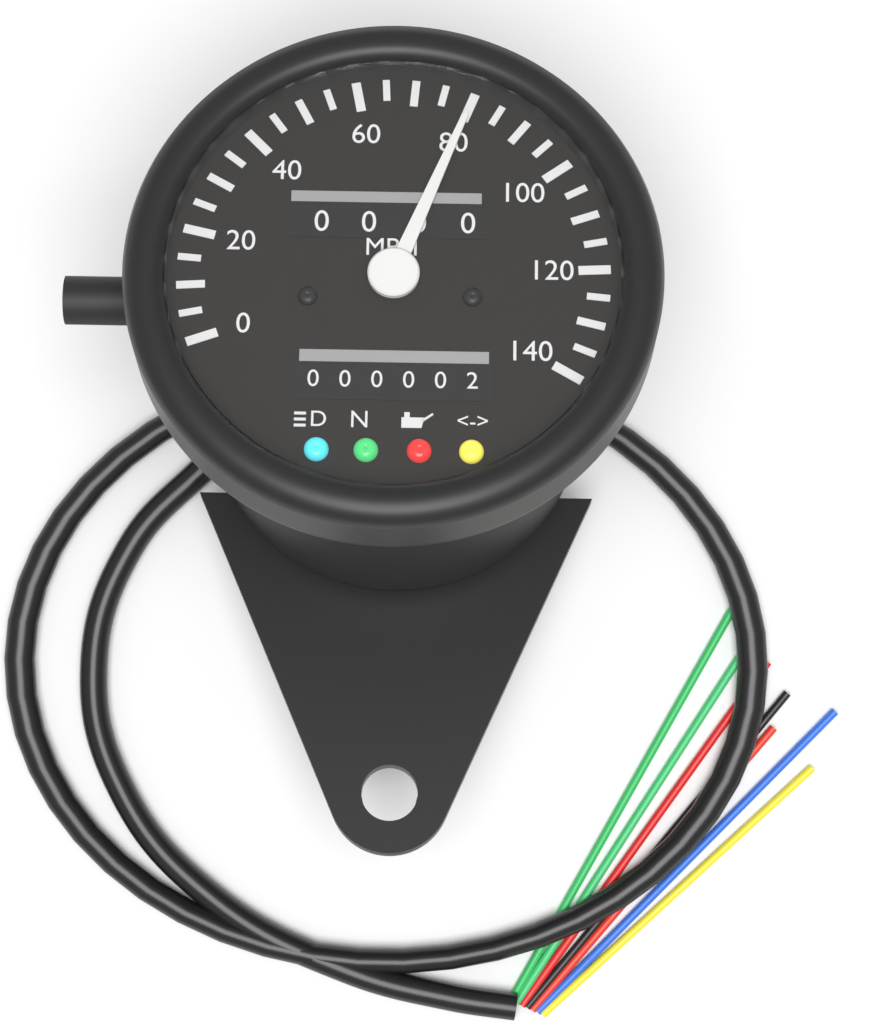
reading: 80 MPH
